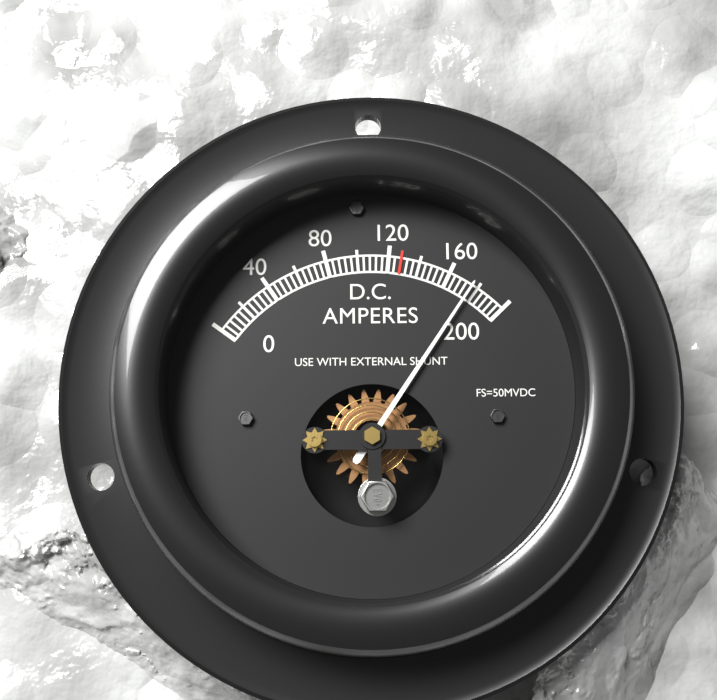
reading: 176 A
